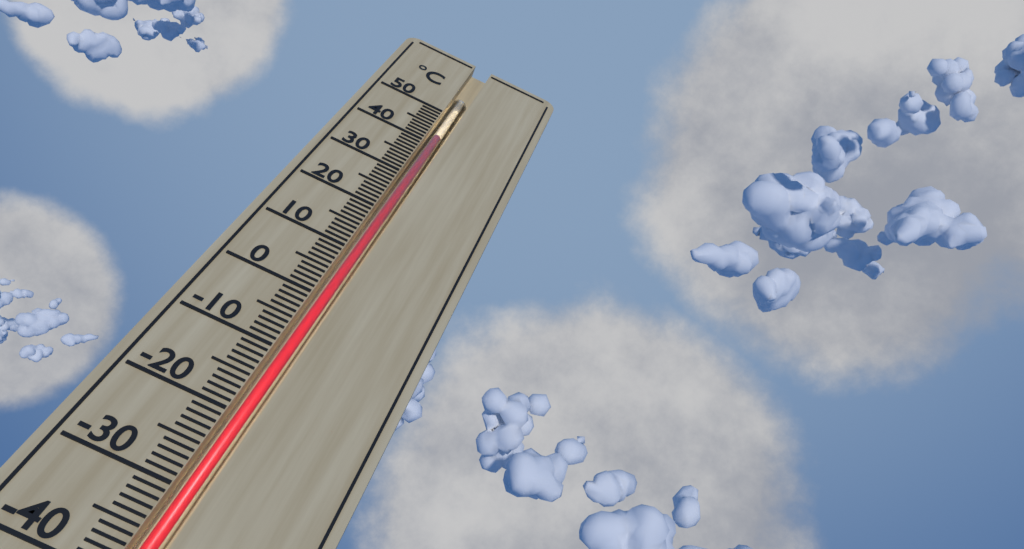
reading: 43 °C
